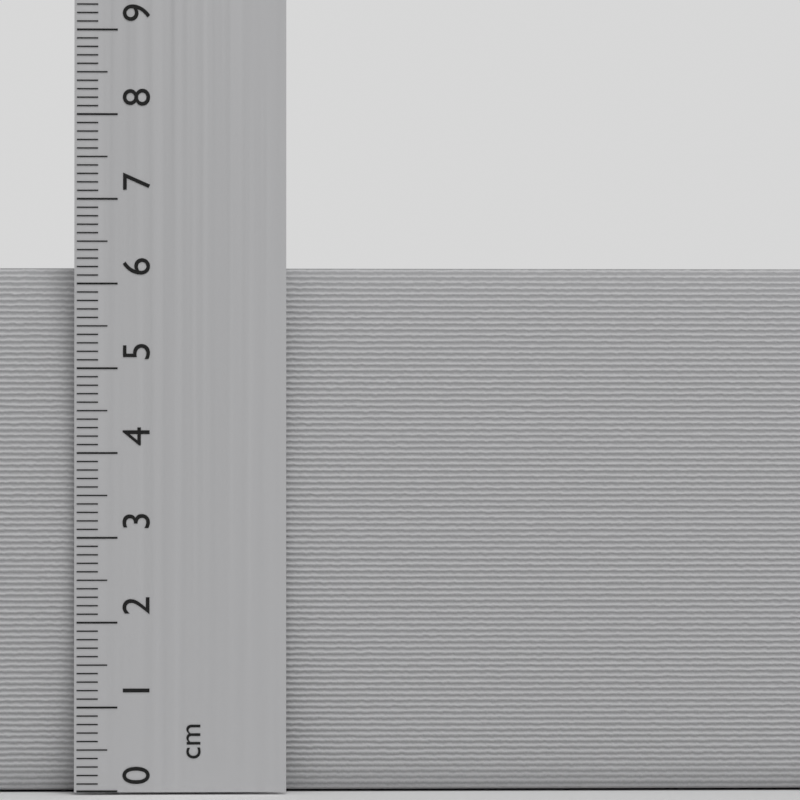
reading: 6.2 cm
